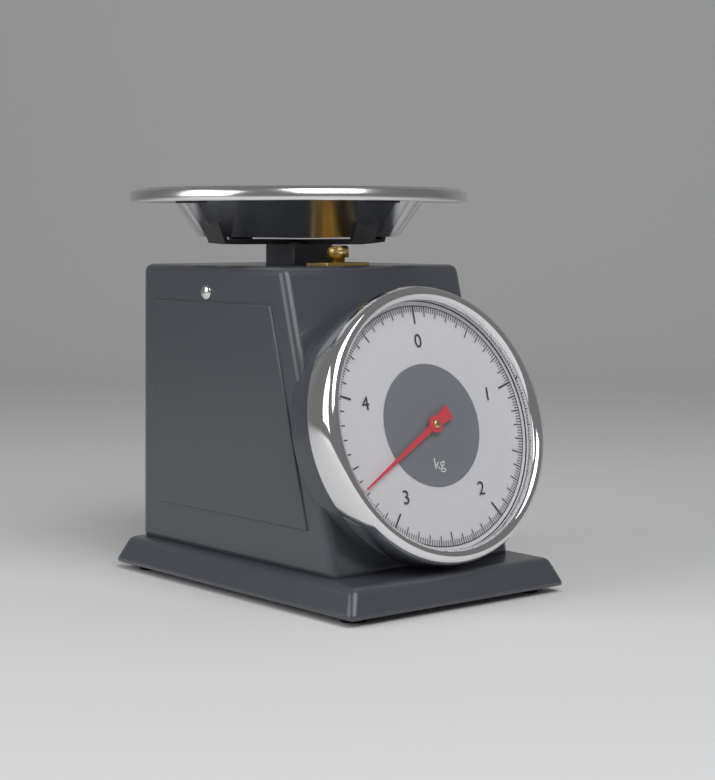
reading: 3.34 kg
